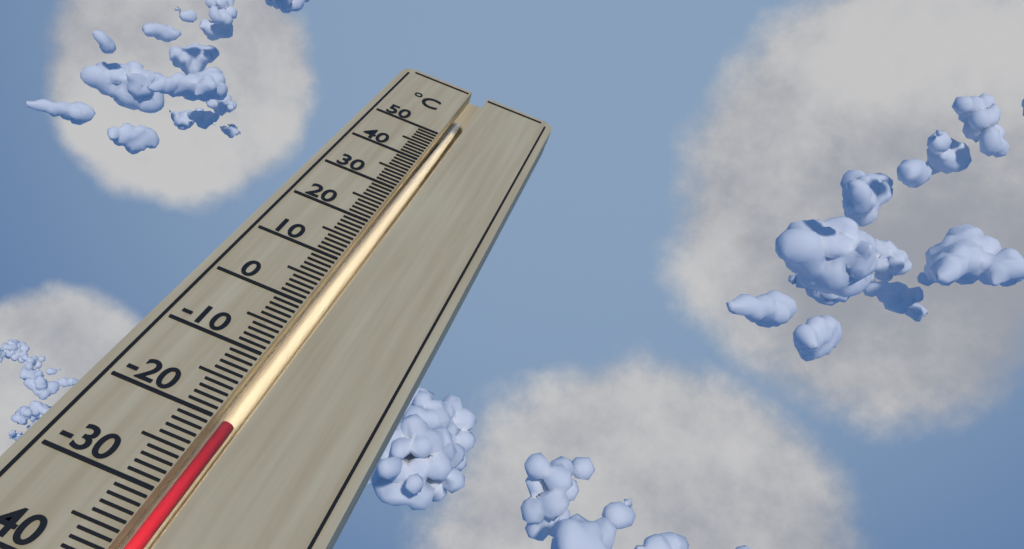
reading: -20 °C
